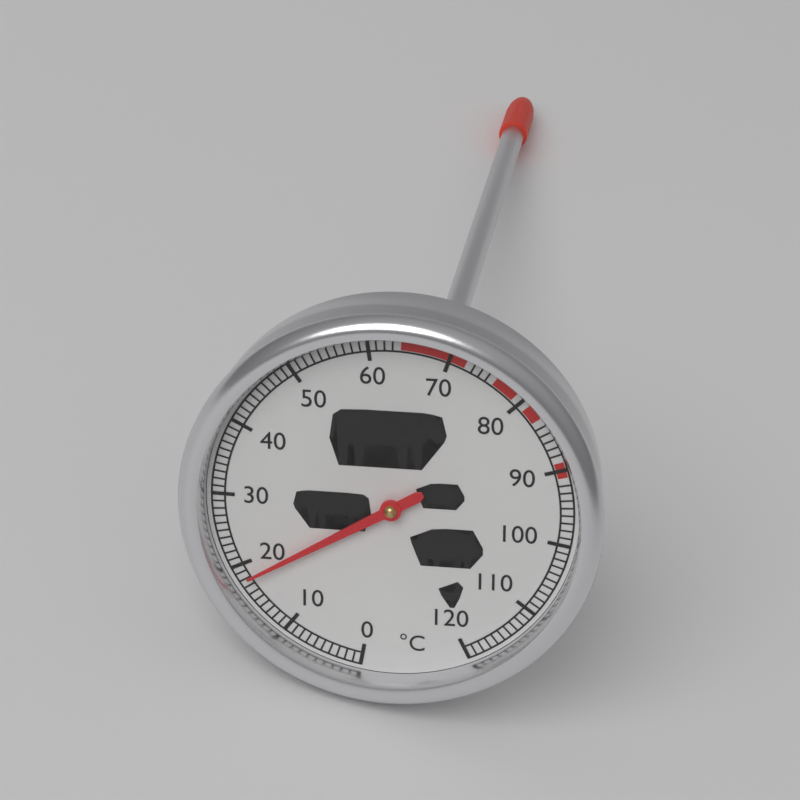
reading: 18 °C
